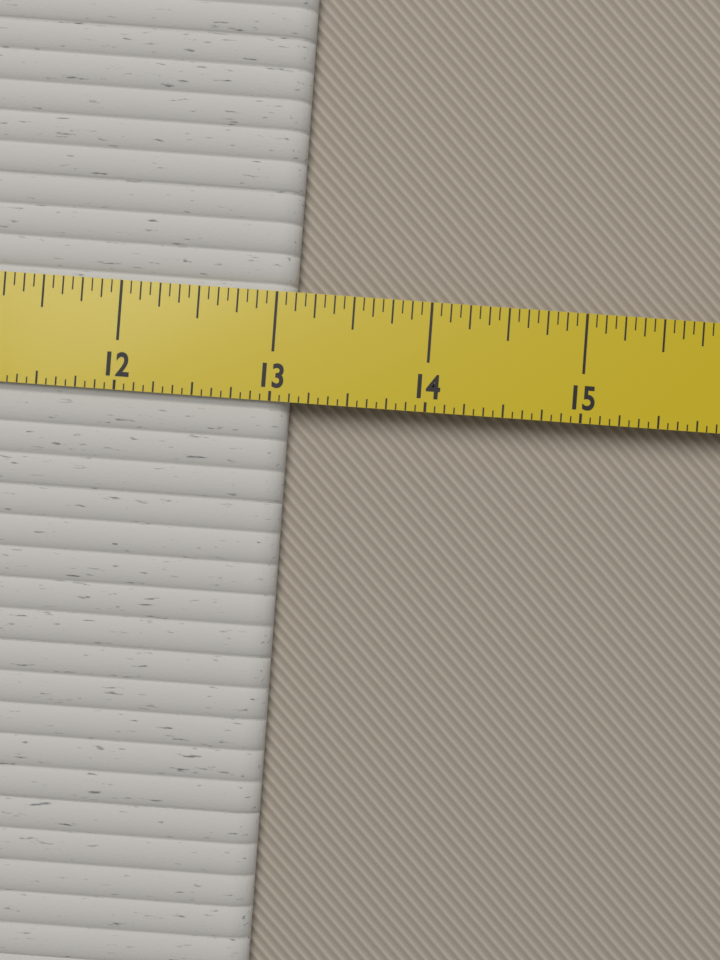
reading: 13.1250 in
